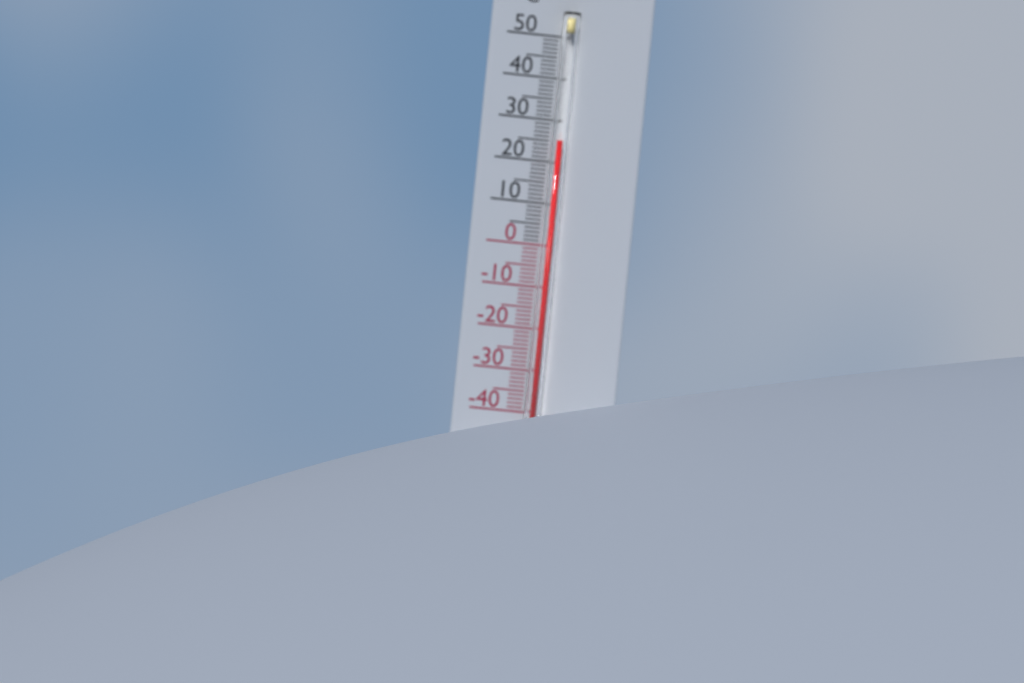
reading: 25 °C
